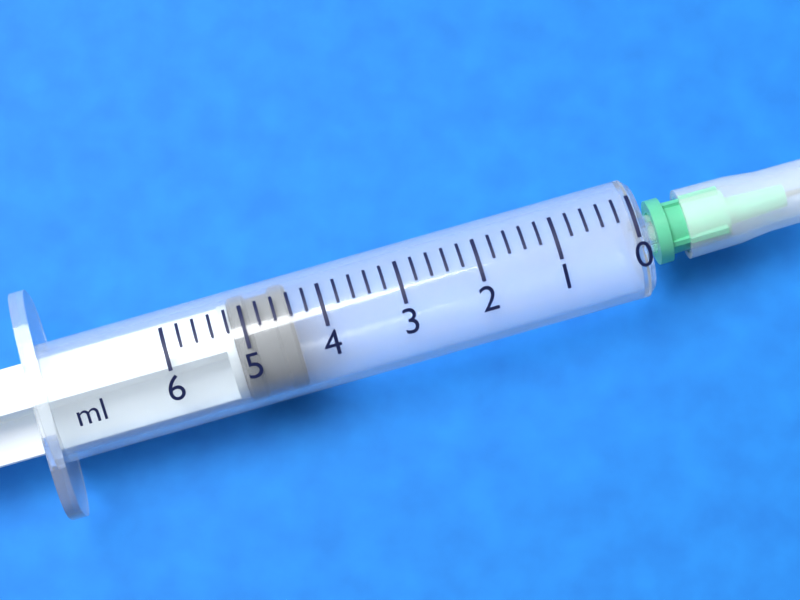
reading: 4.4 ml
